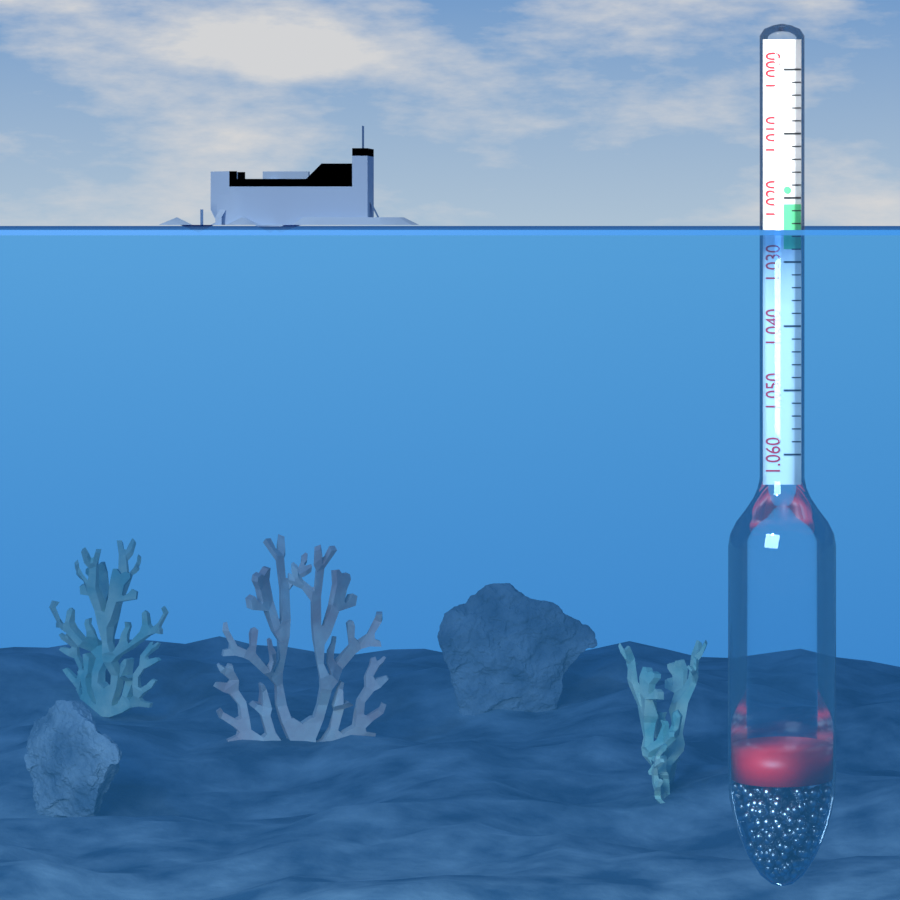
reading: 1.025 (no unit)
